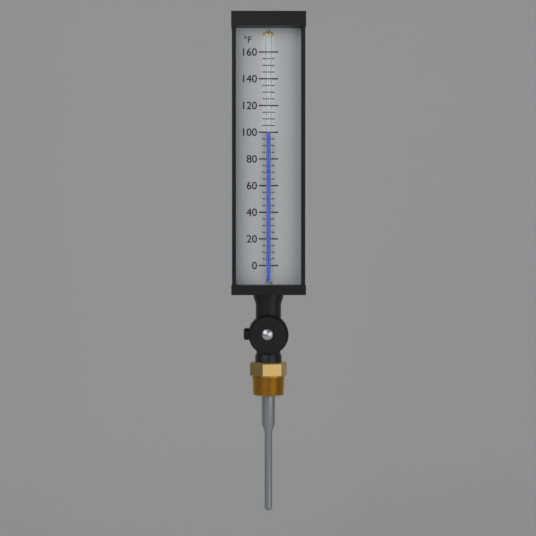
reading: 100 °F
